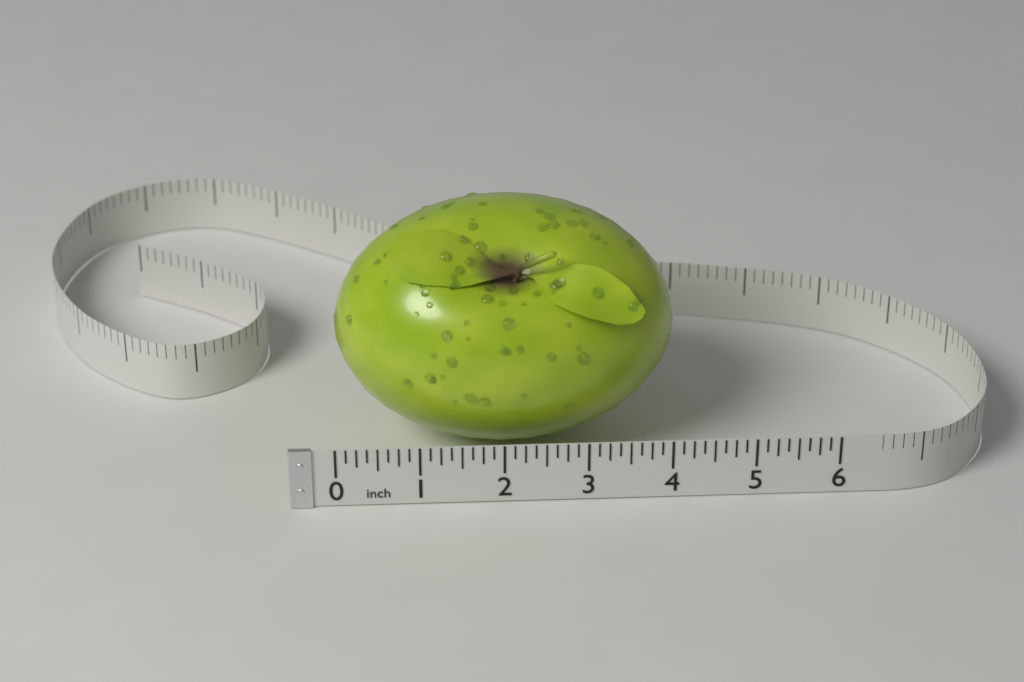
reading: 4.125 in
